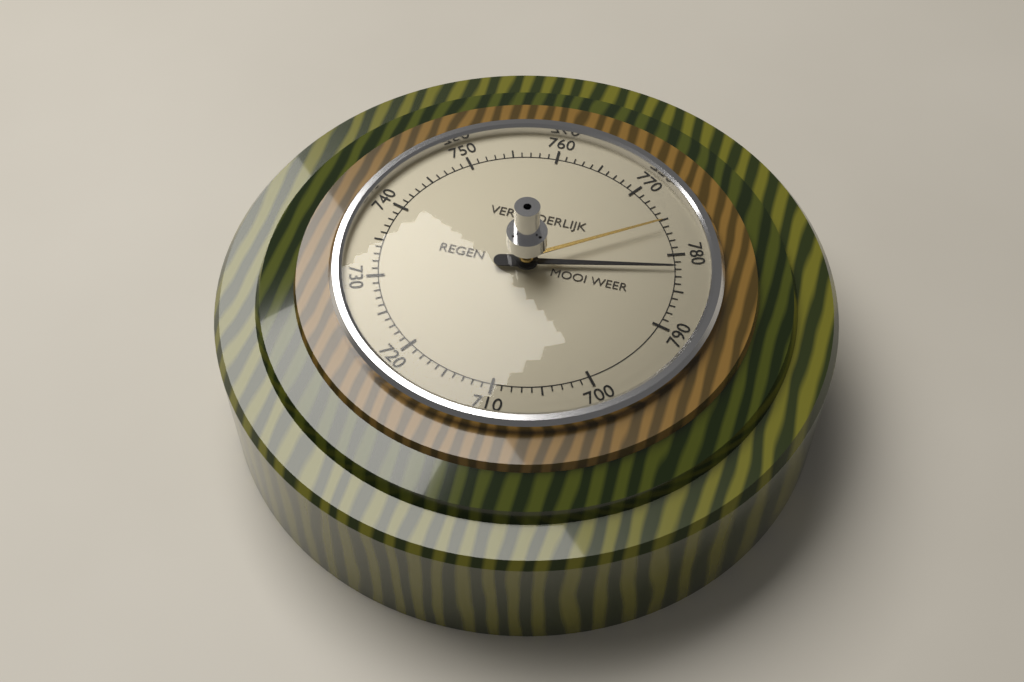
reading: 782 (no unit)
